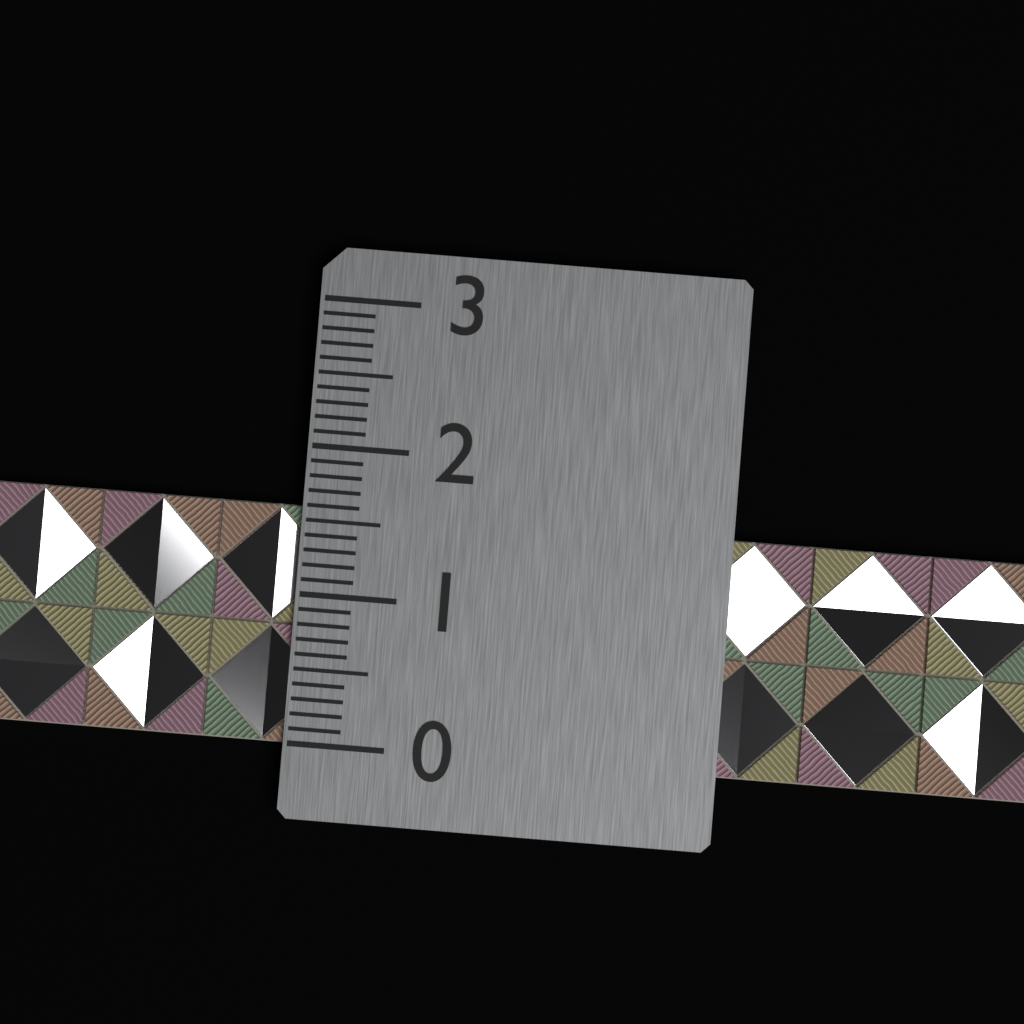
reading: 1.6 (no unit)
